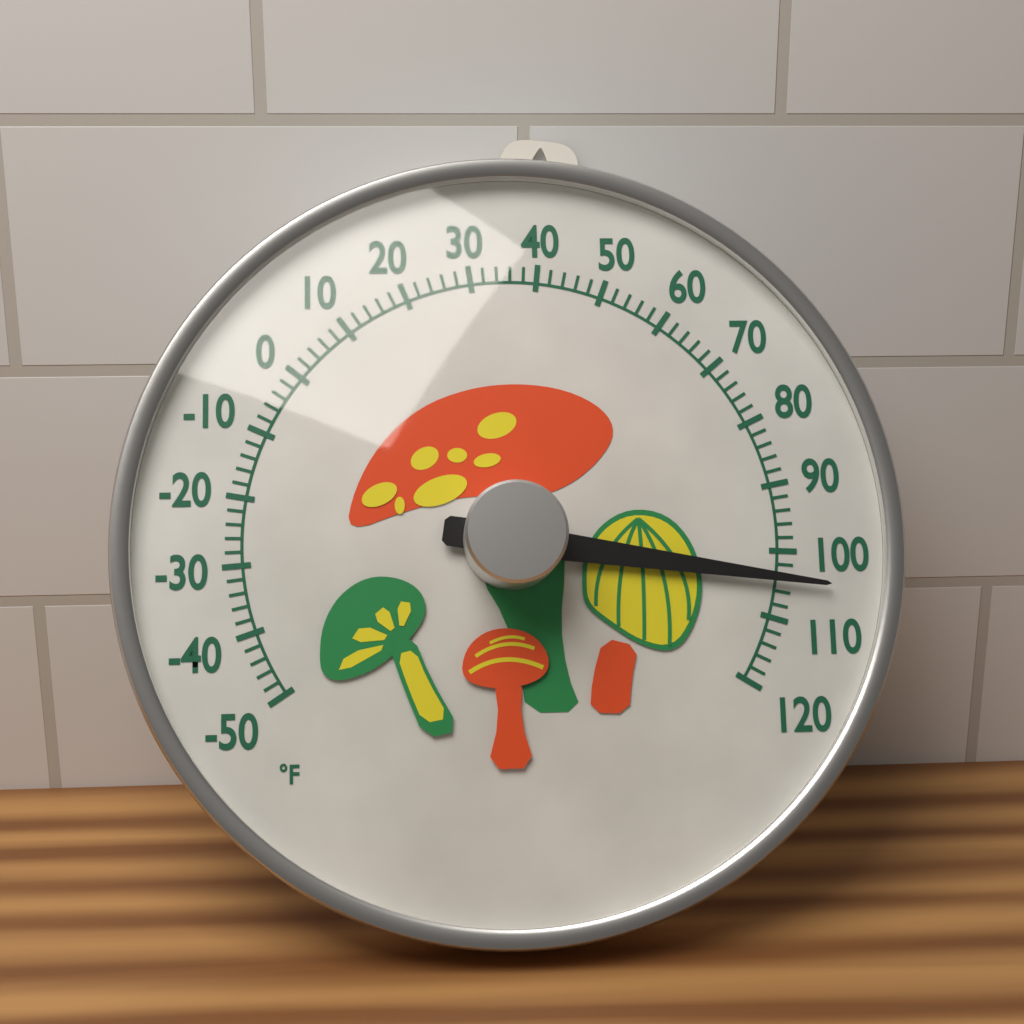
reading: 104 °F
